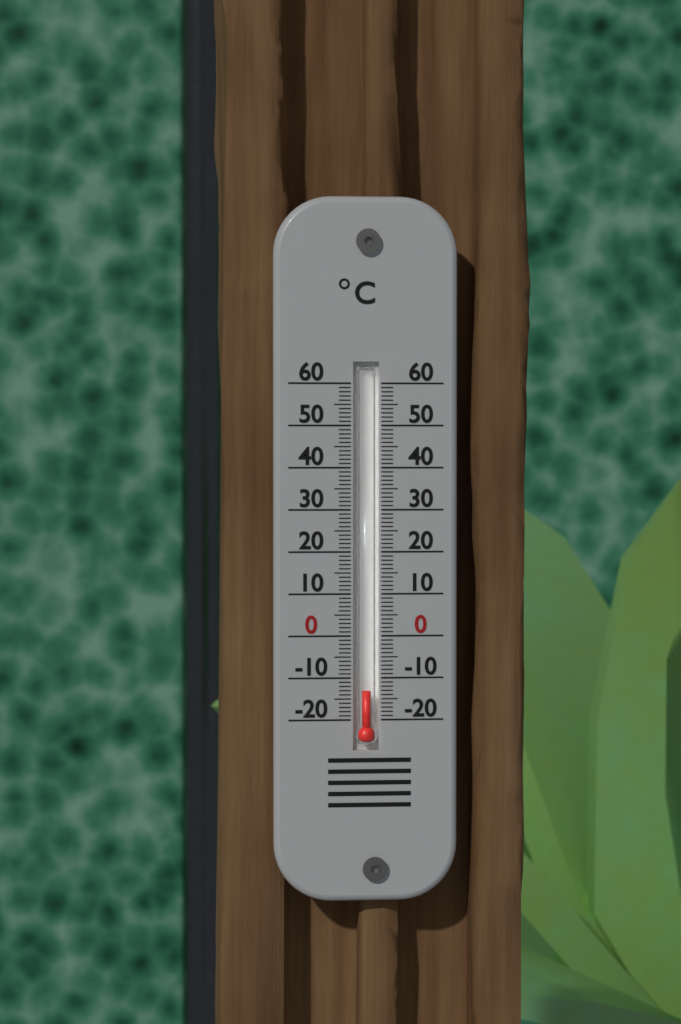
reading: -13 °C
